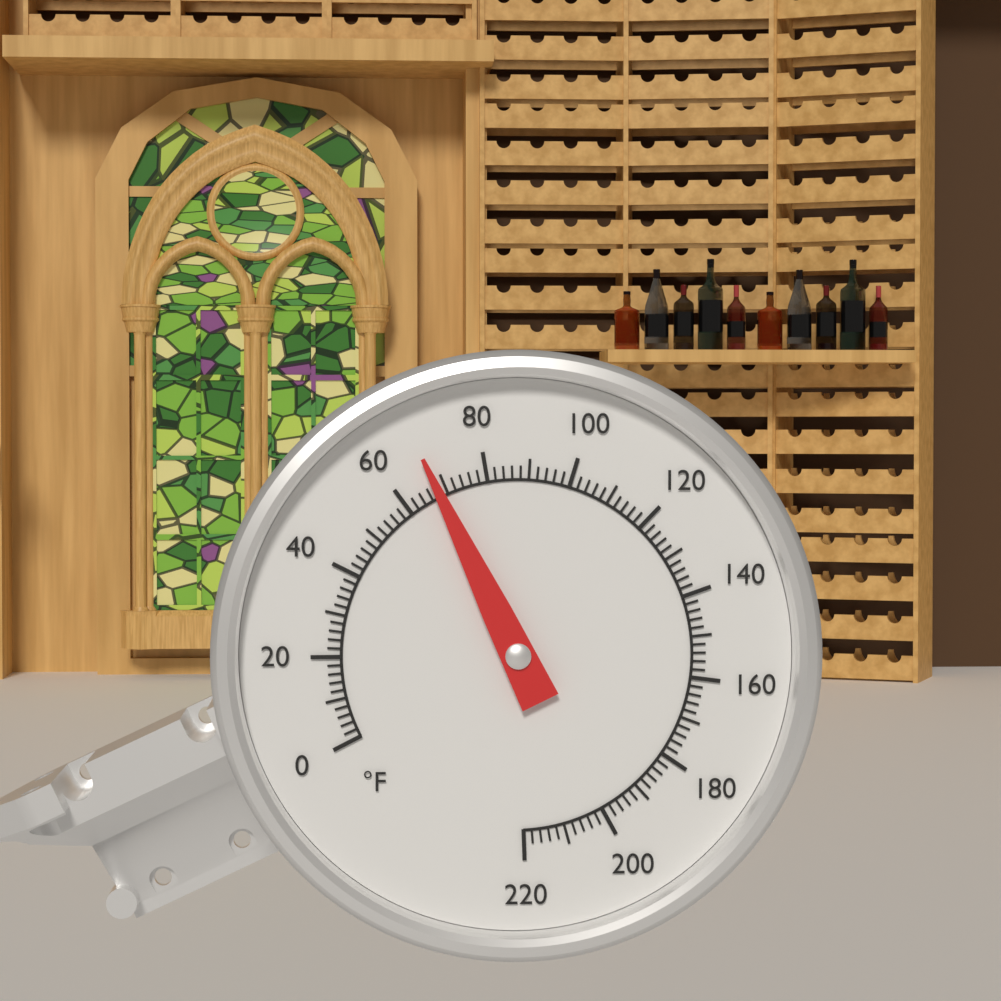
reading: 68 °F
